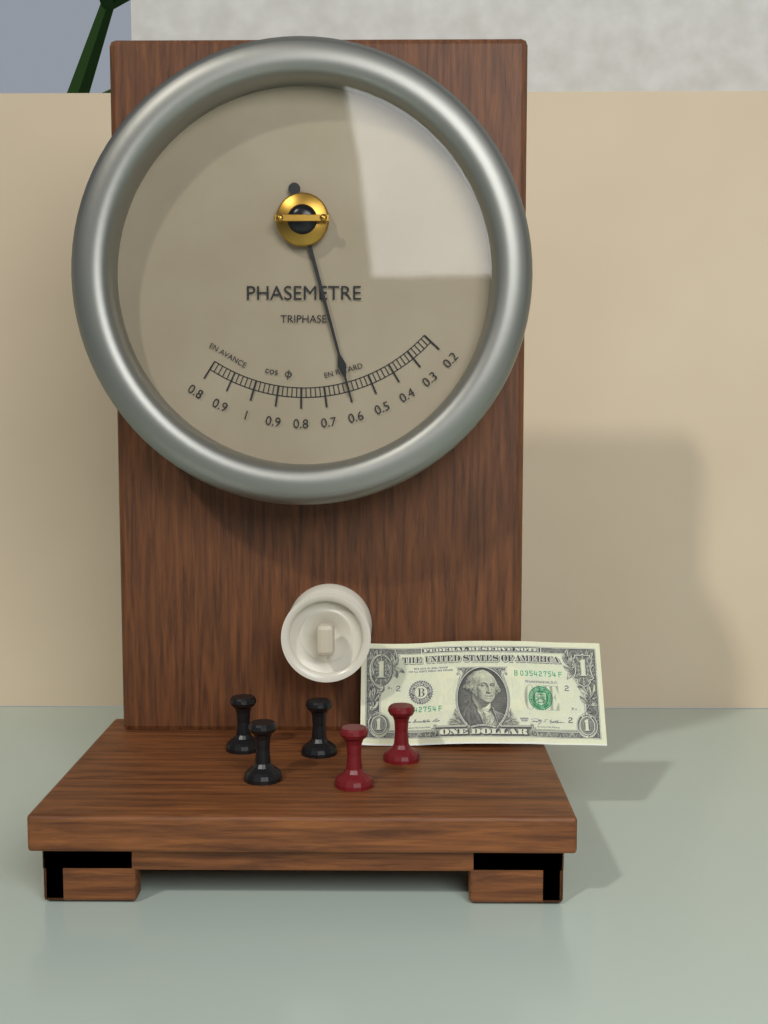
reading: 0.60 cos φ
